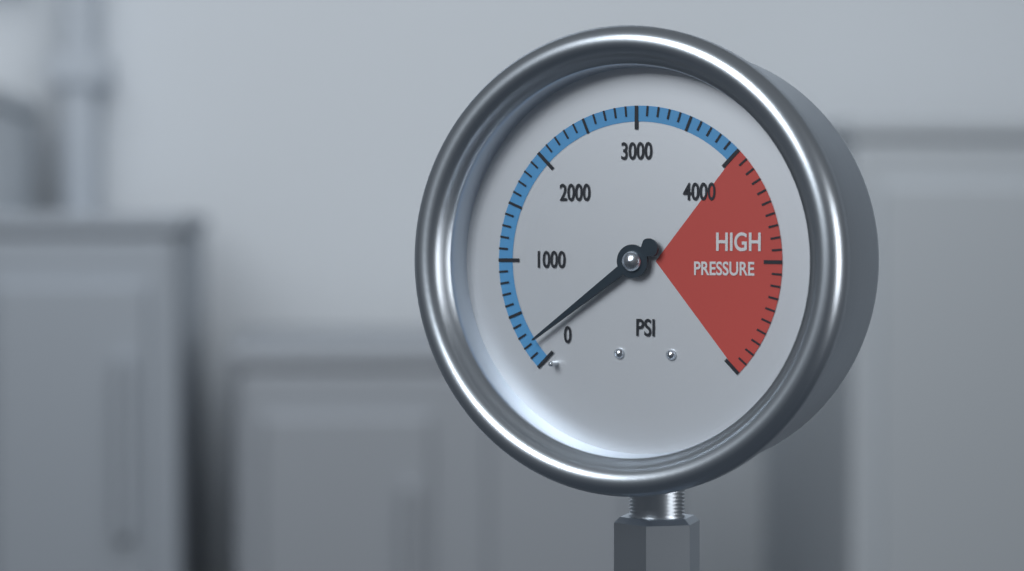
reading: 200 psi
